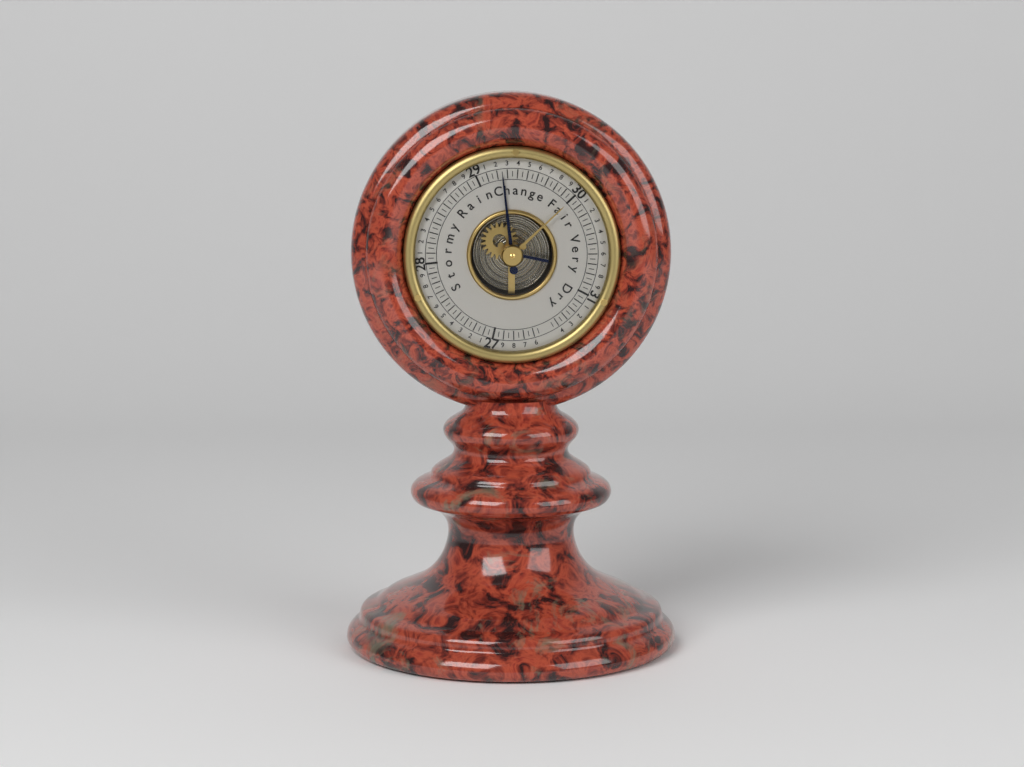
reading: 29.25 (no unit)
